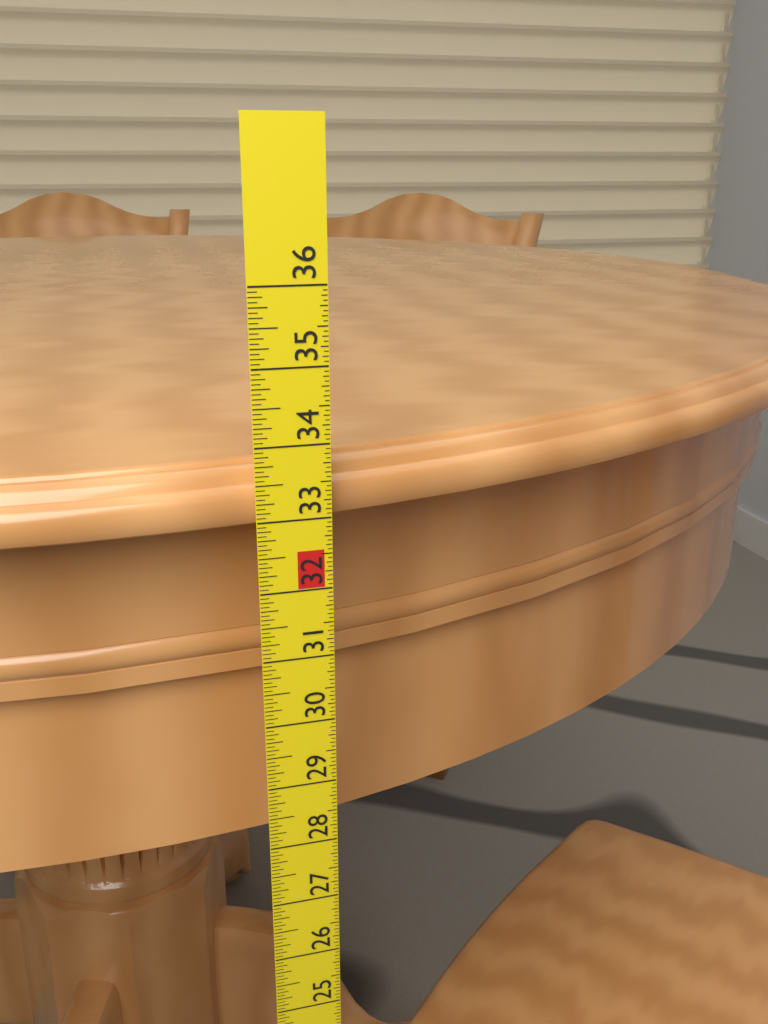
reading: 33.6875 in
